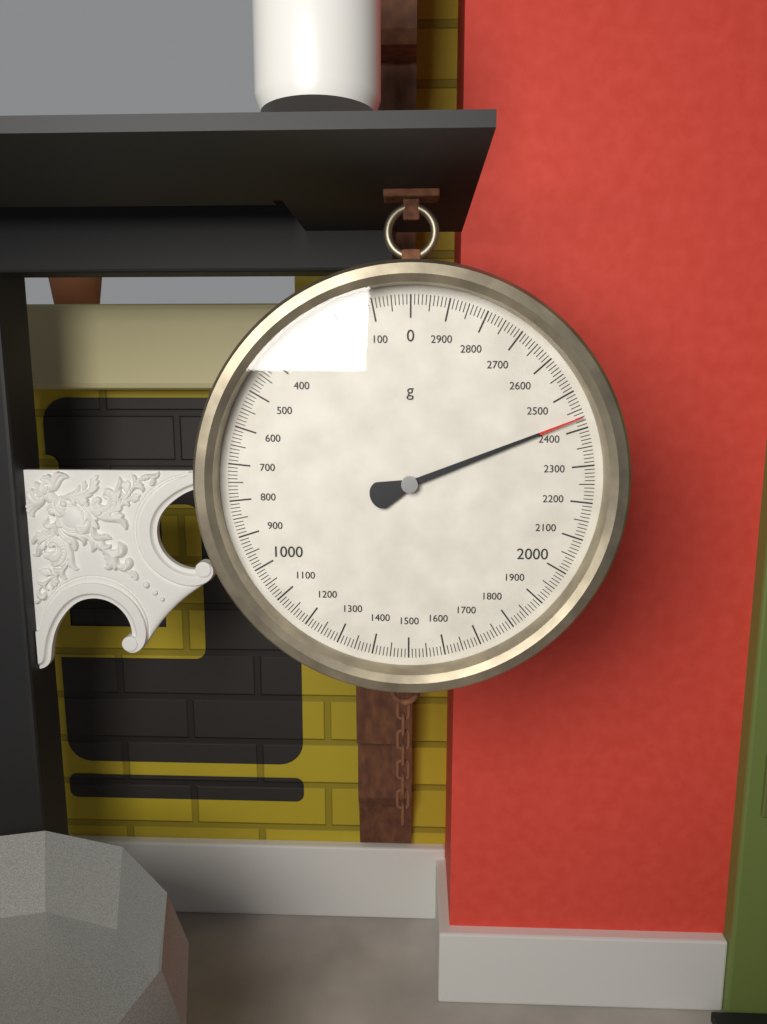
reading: 2430 g
